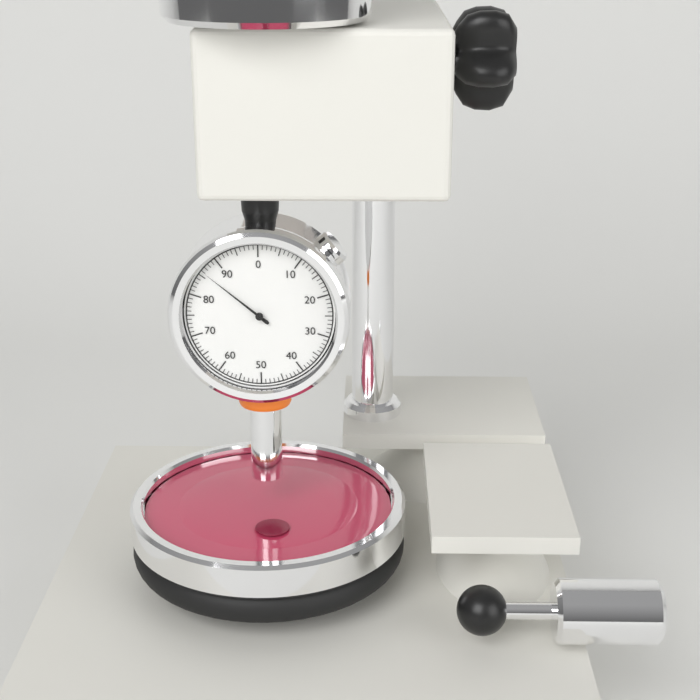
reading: 86 (no unit)
